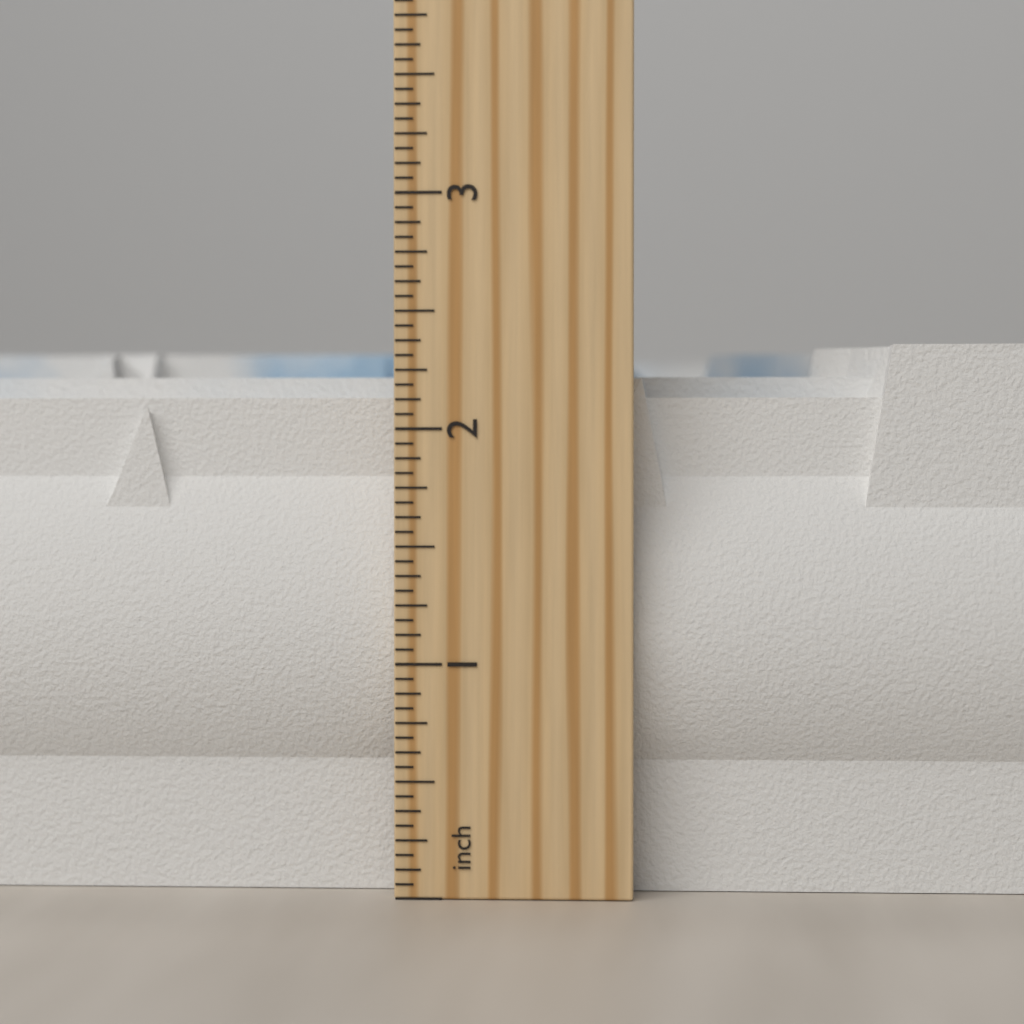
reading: 2.3750 inch
